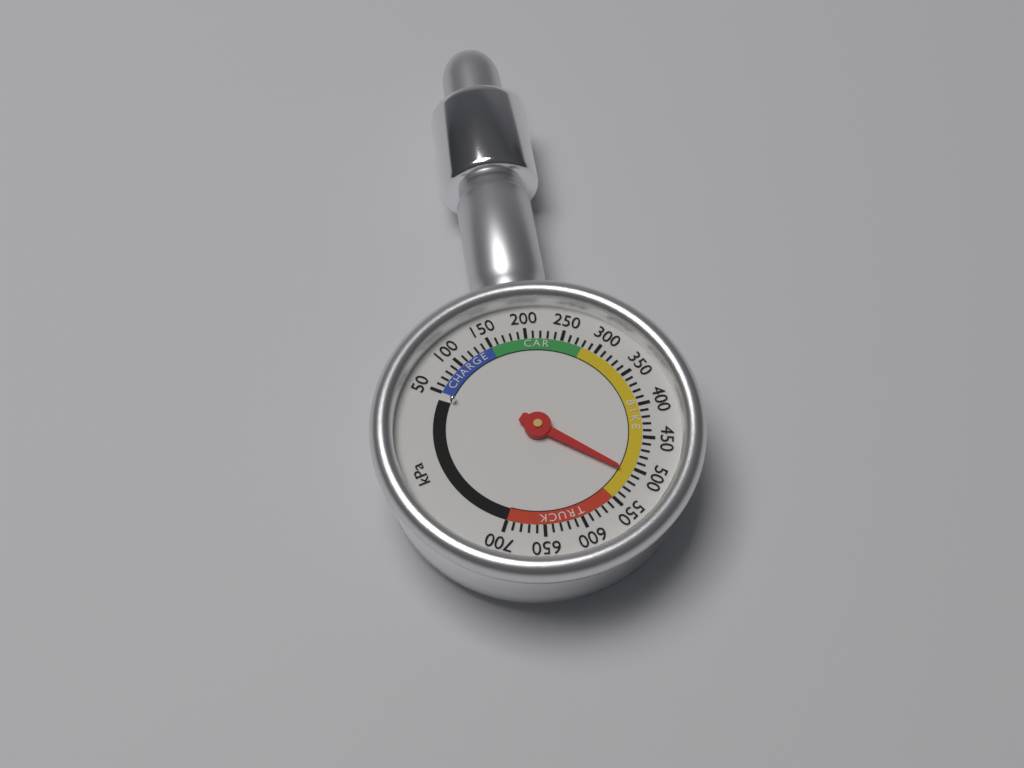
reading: 510 kPa
